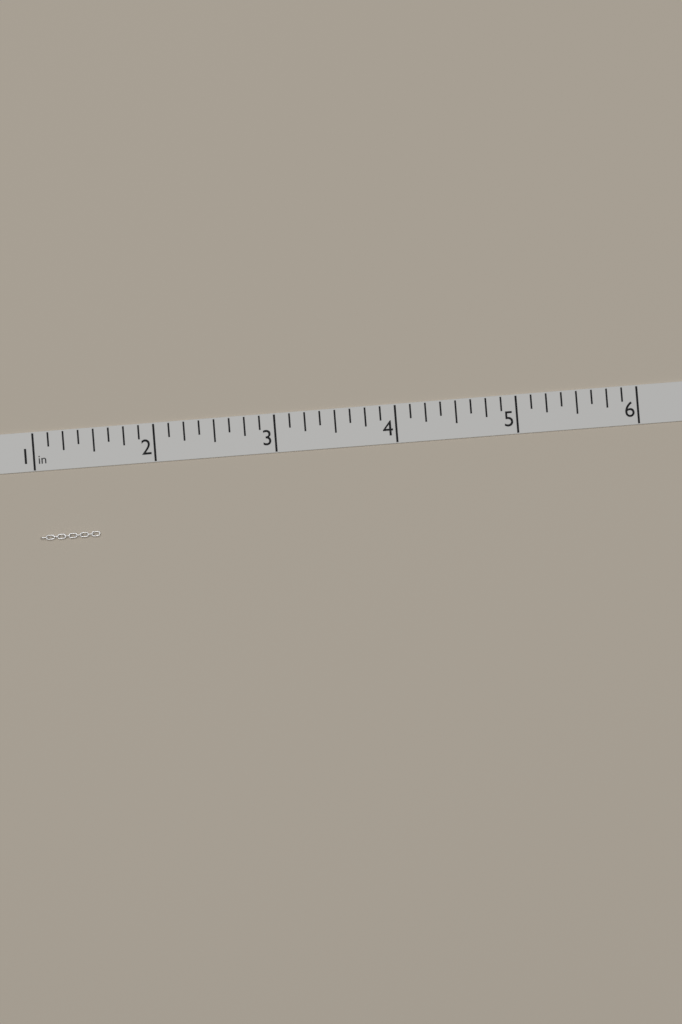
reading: 1.500 in
